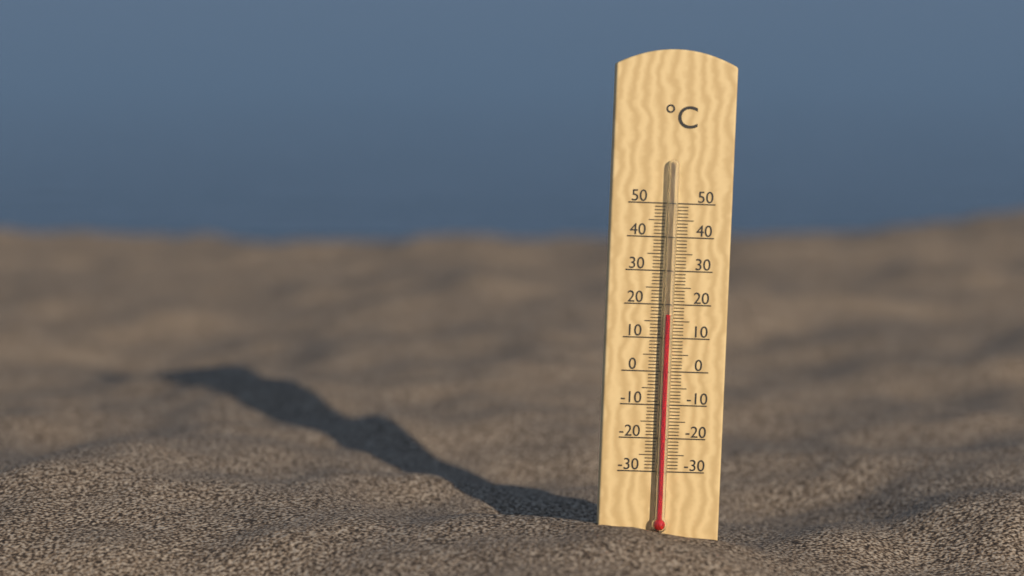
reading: 17 °C
